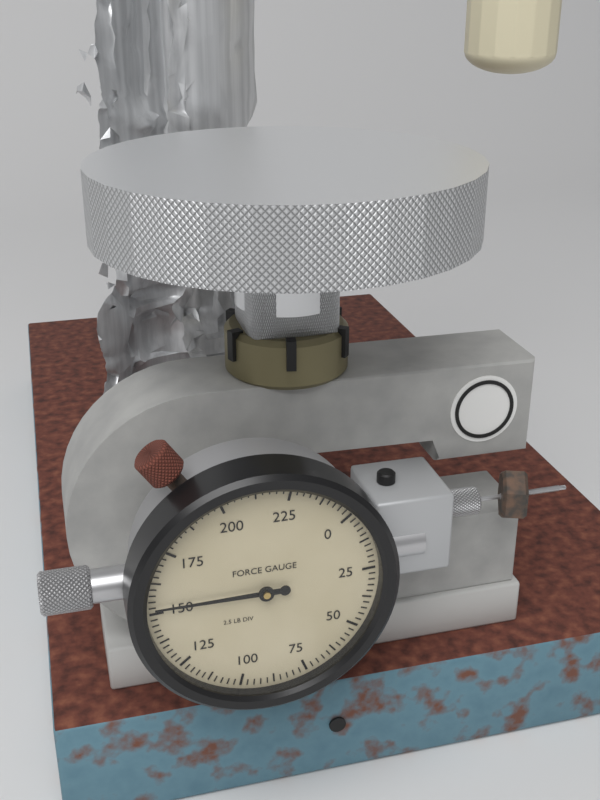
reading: 152.5 lb
